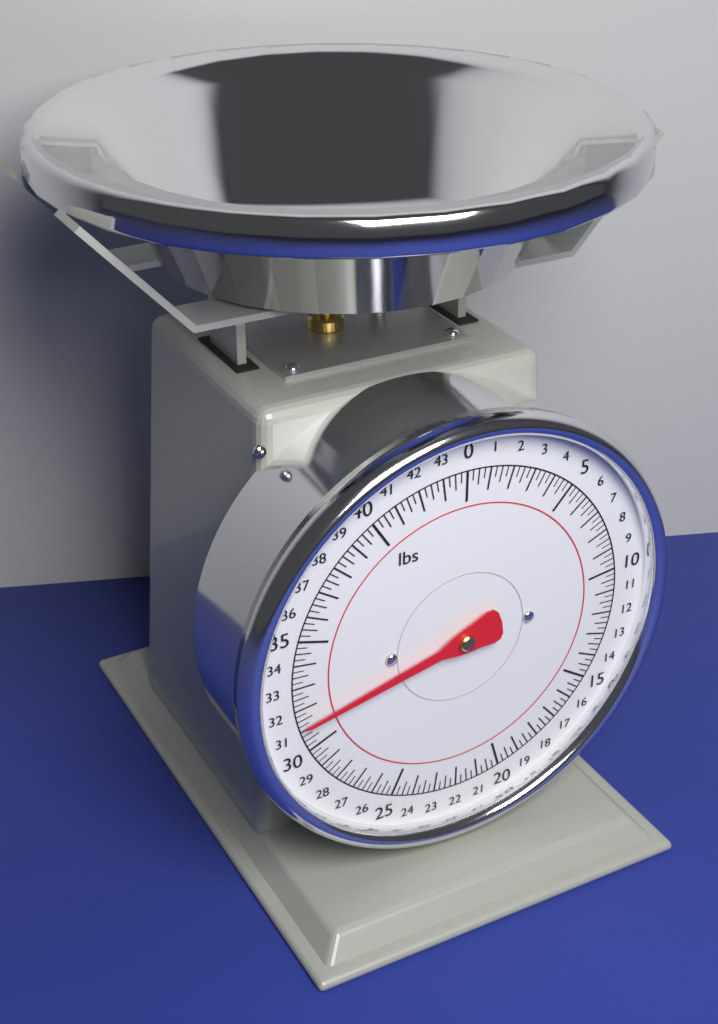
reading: 31.25 lbs
